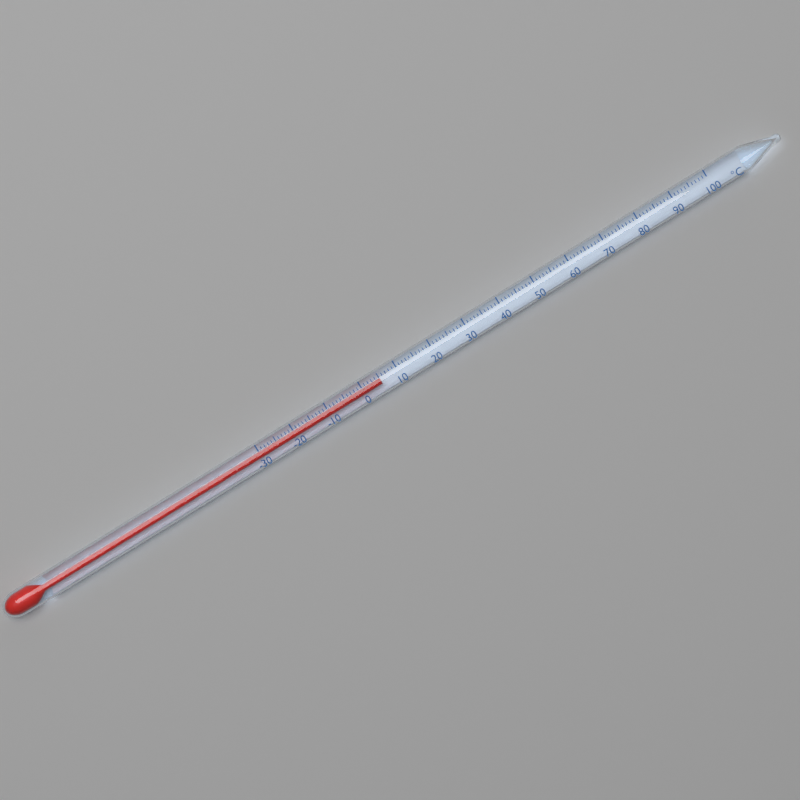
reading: 5 °C
